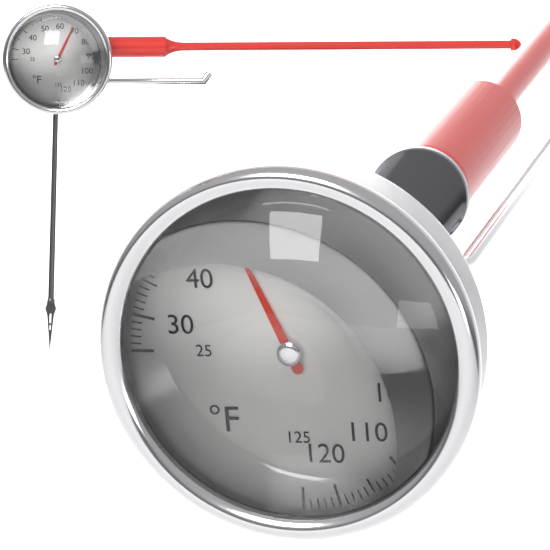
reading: 50 °F
